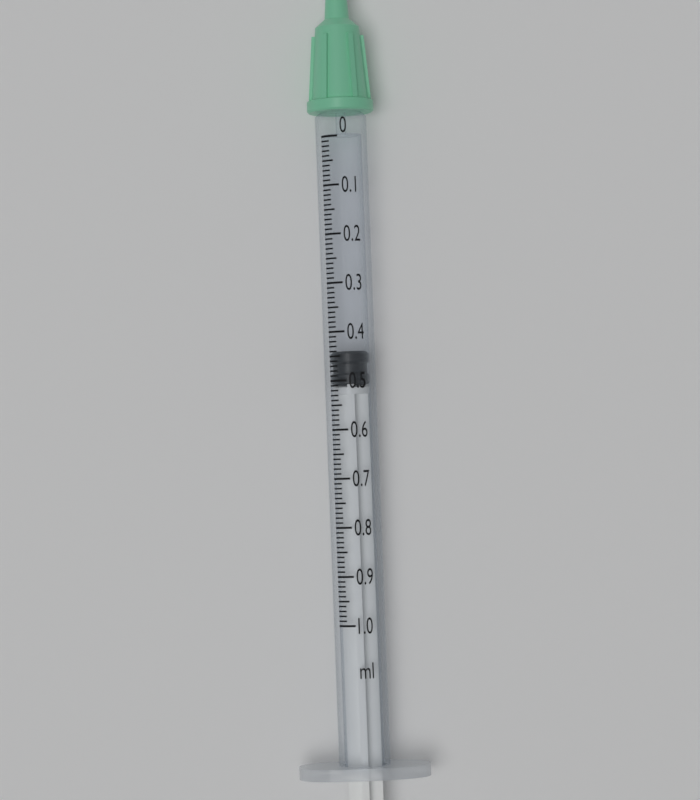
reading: 0.44 ml
